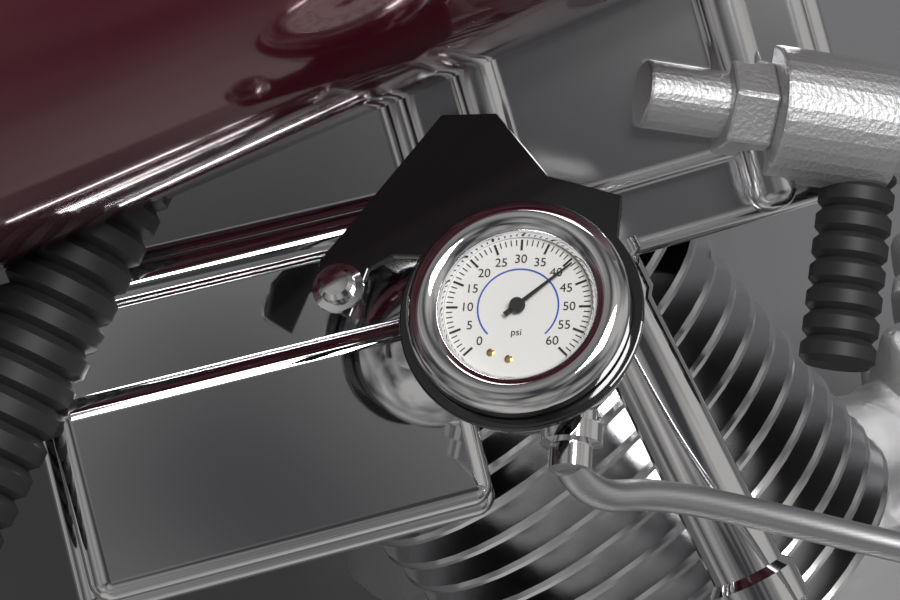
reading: 41 psi
